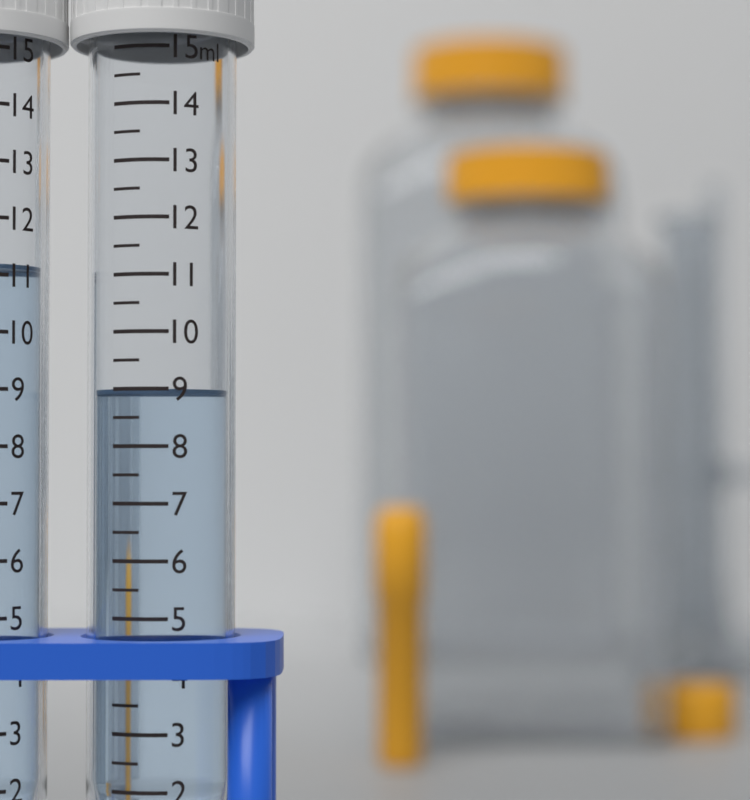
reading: 9.0 ml
